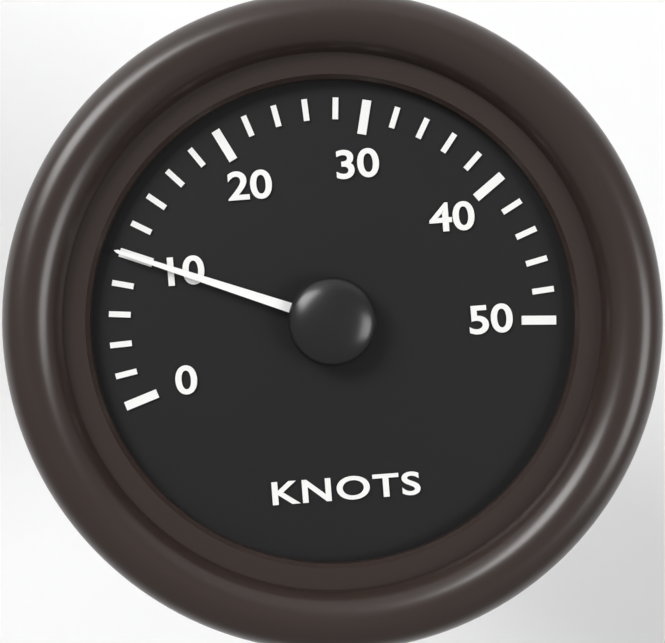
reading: 10 knots
